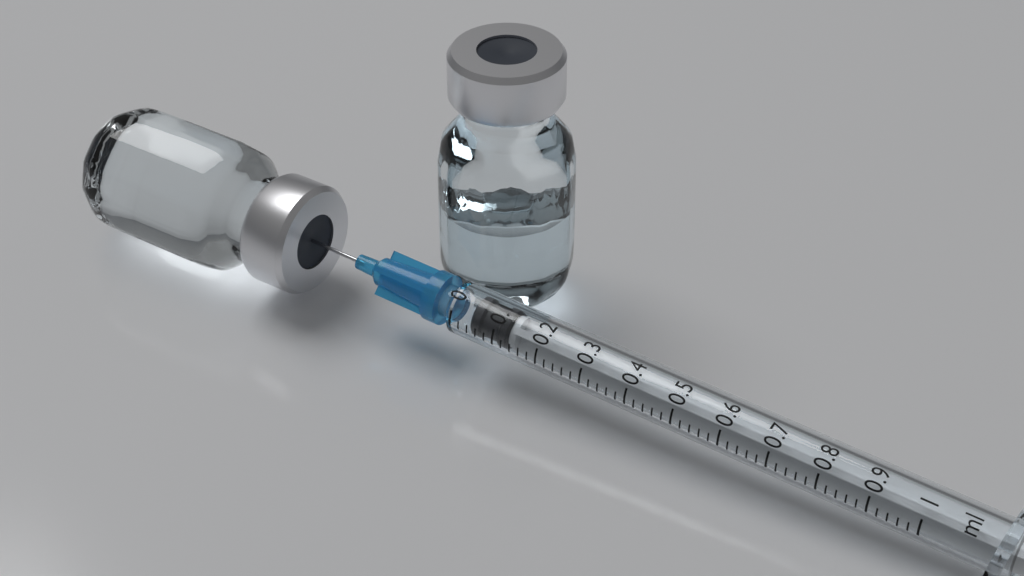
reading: 0.04 ml
